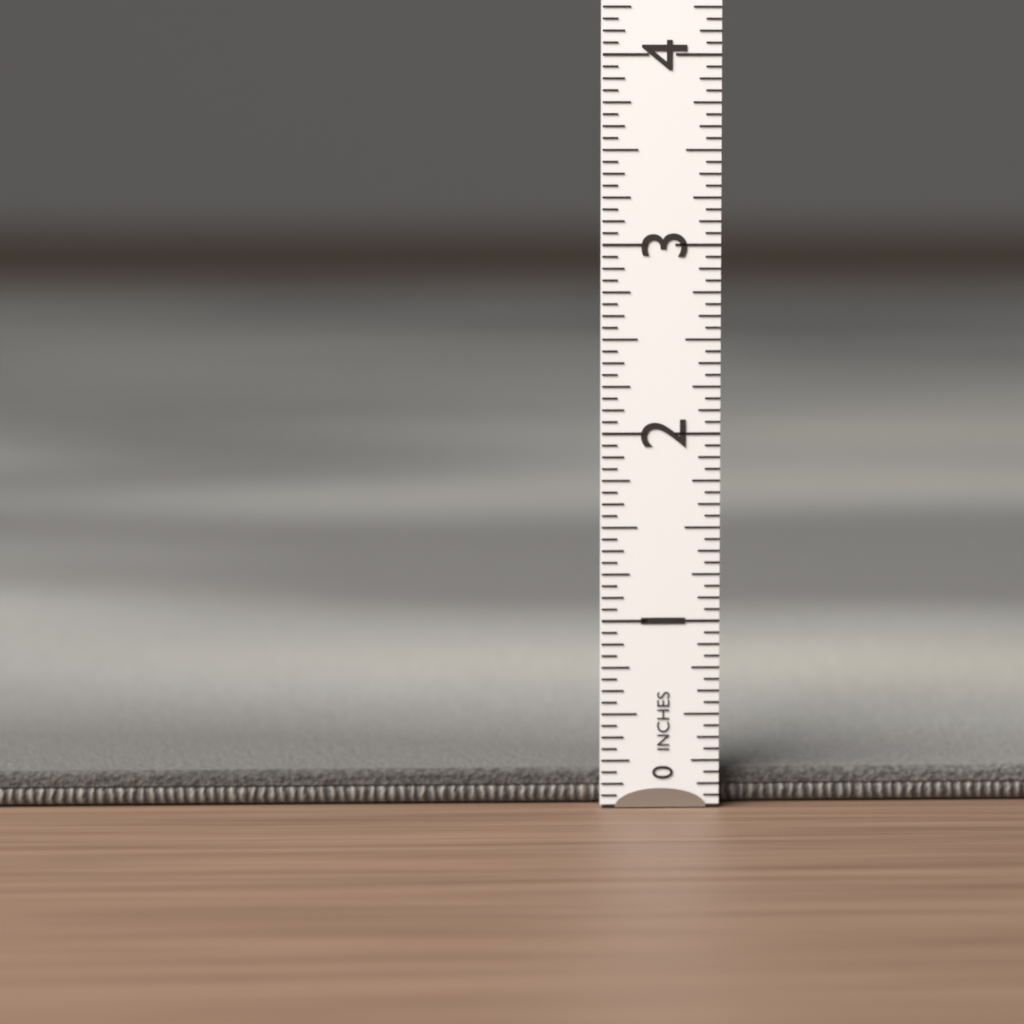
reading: 0.1875 in
